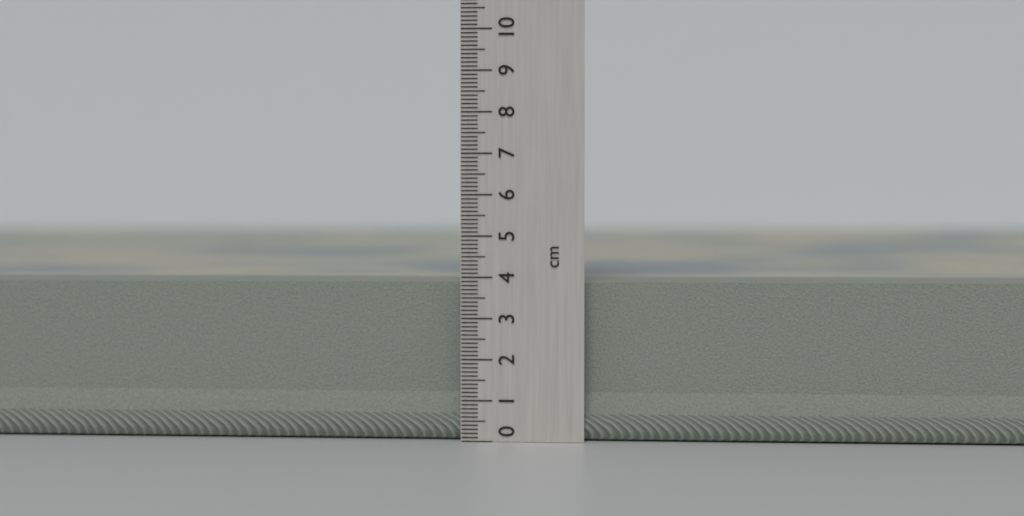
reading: 3.9 cm
